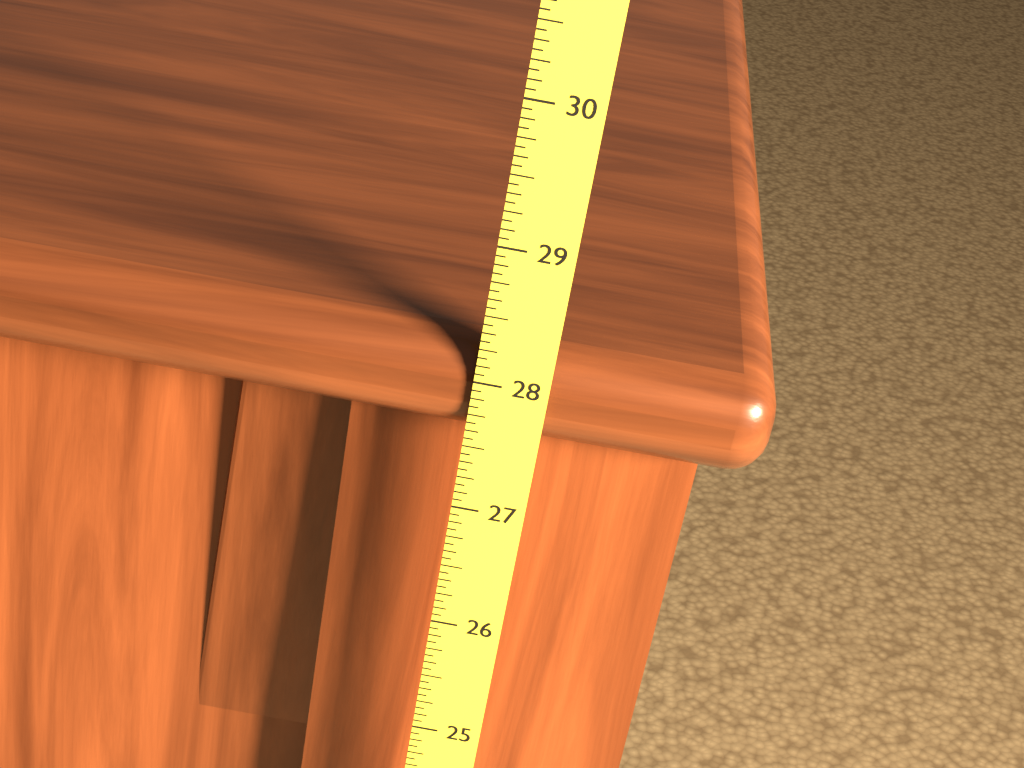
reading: 28.2500 (no unit)
